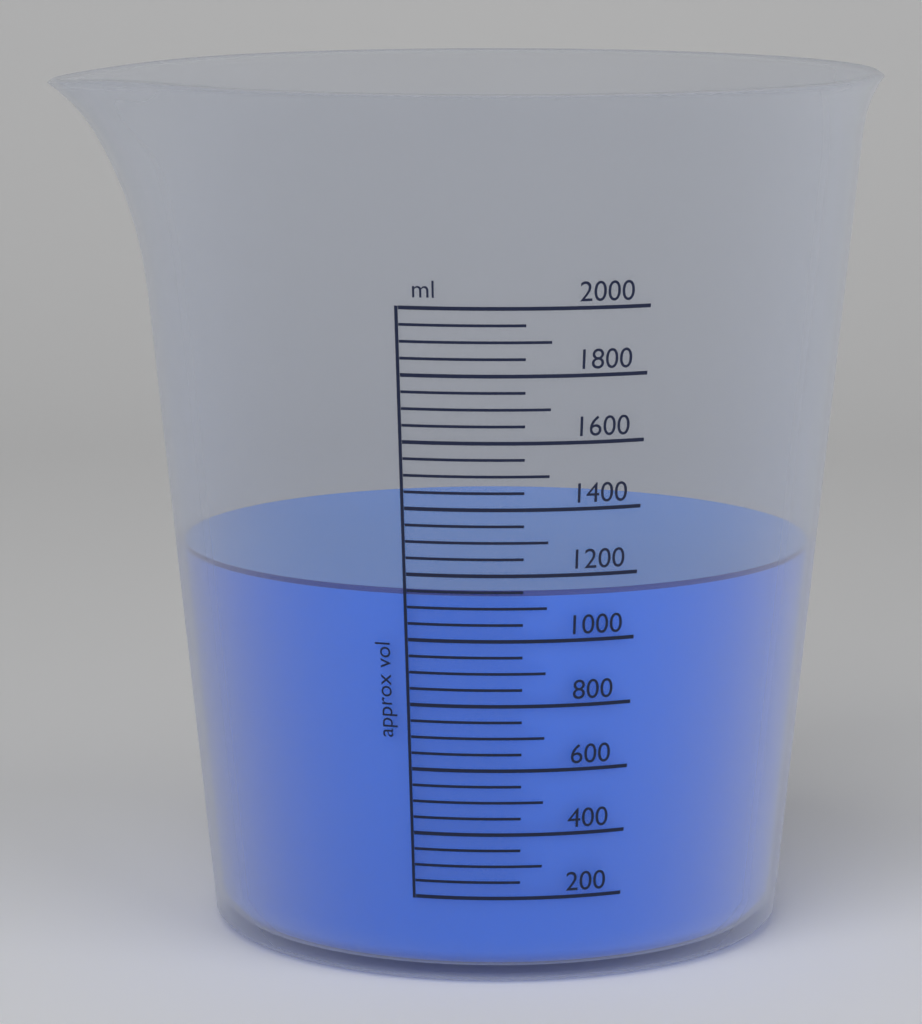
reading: 1150 ml
